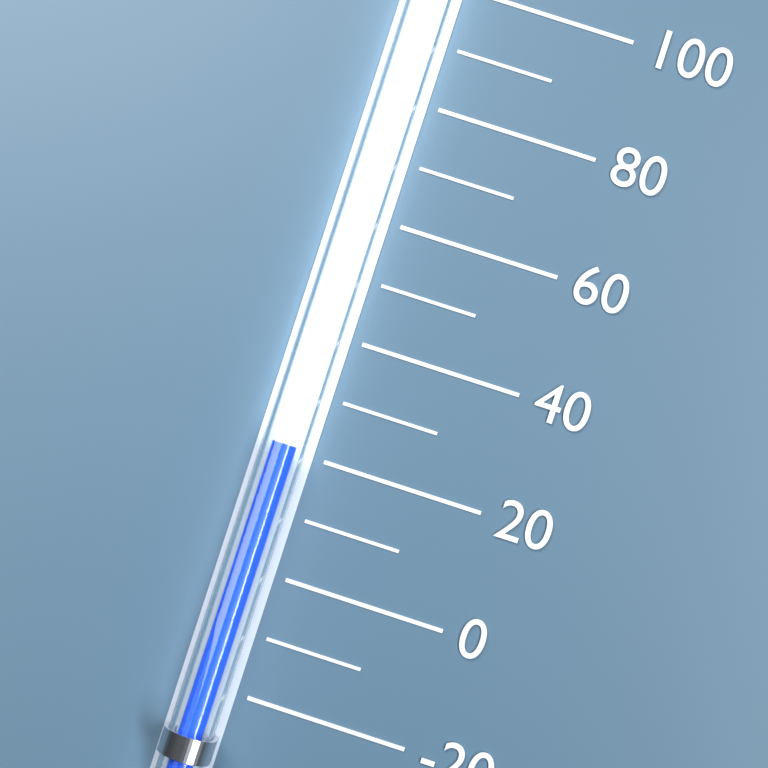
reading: 21 (no unit)
